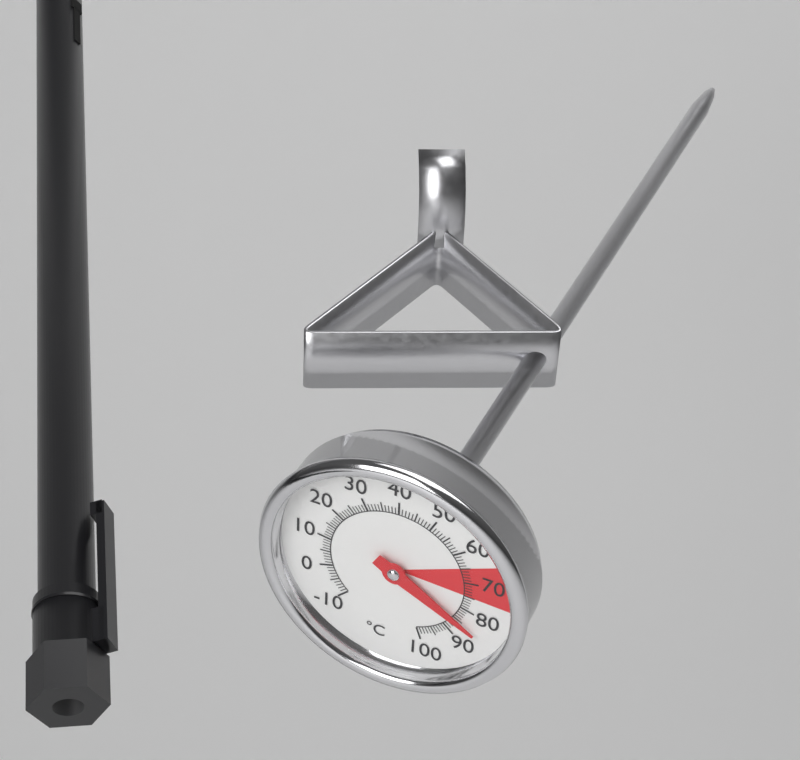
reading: 85 °C
